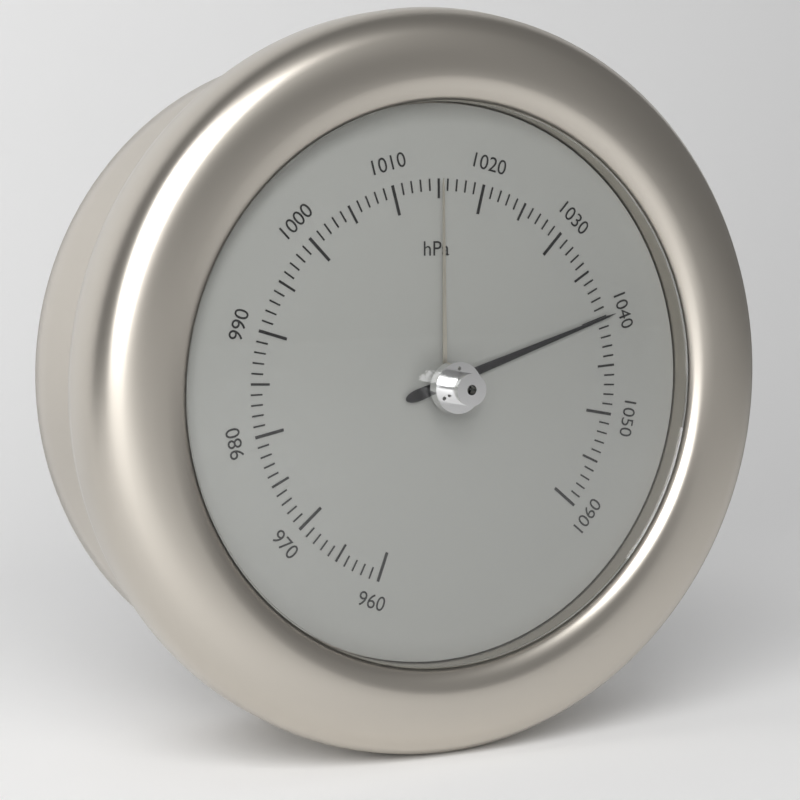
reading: 1040 hPa
